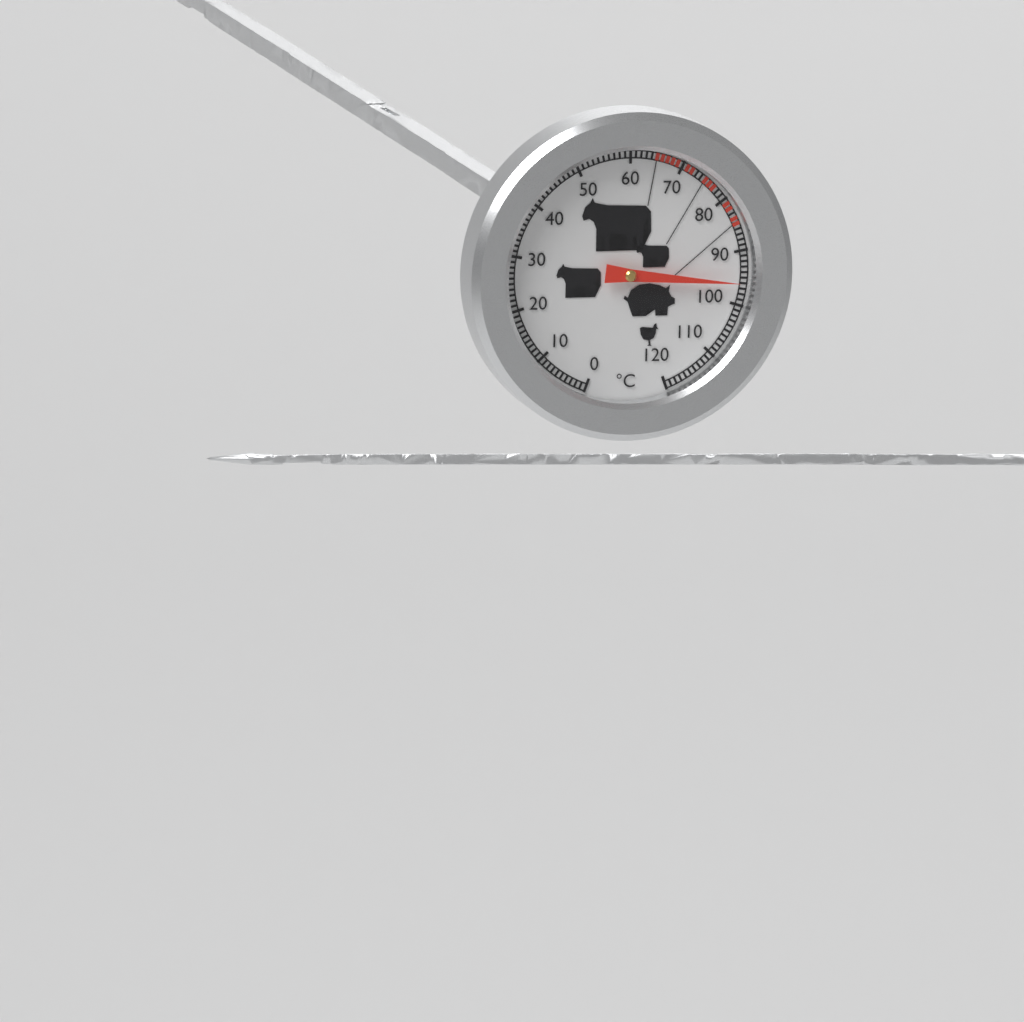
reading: 96 °C
